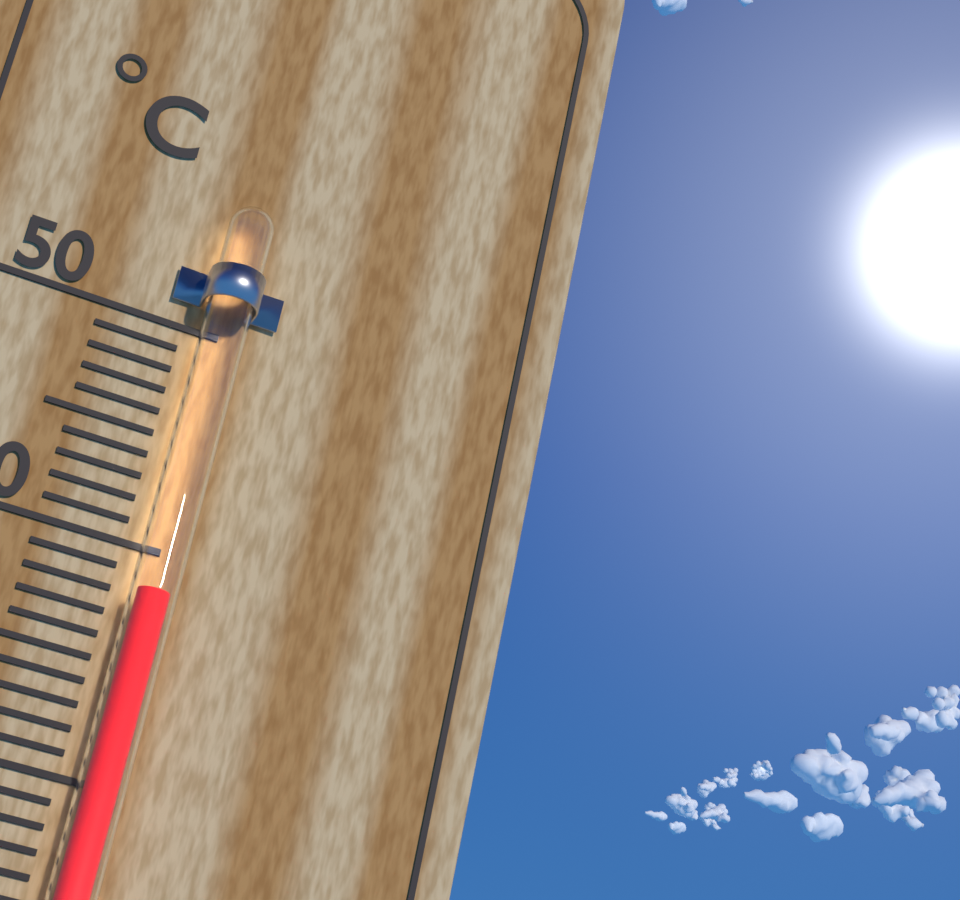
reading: 38 °C
